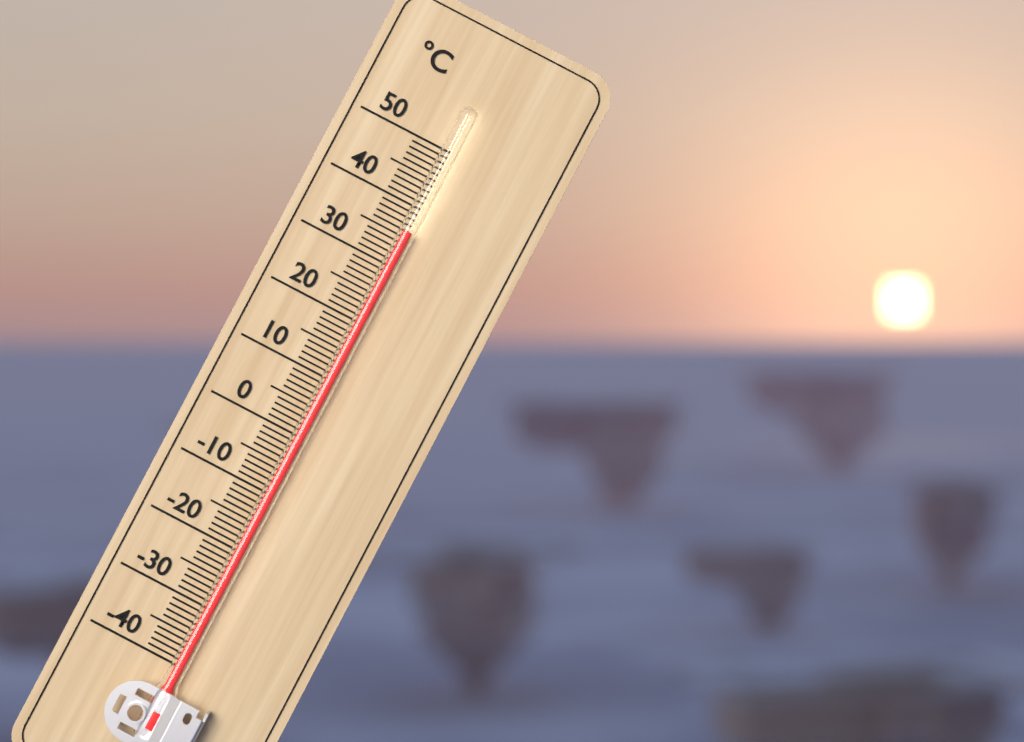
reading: 36 °C
